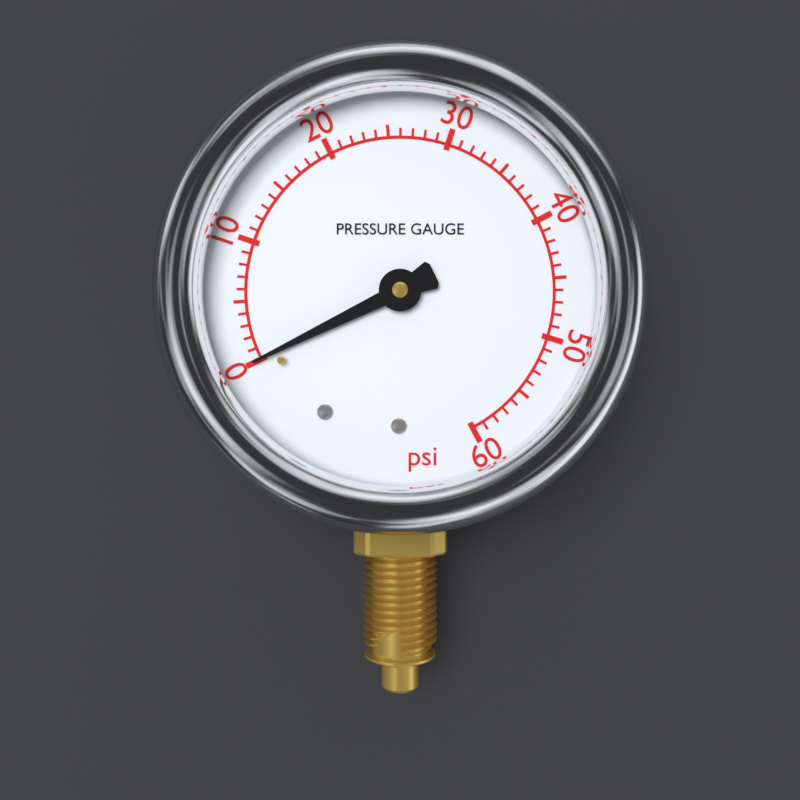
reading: 0 psi
